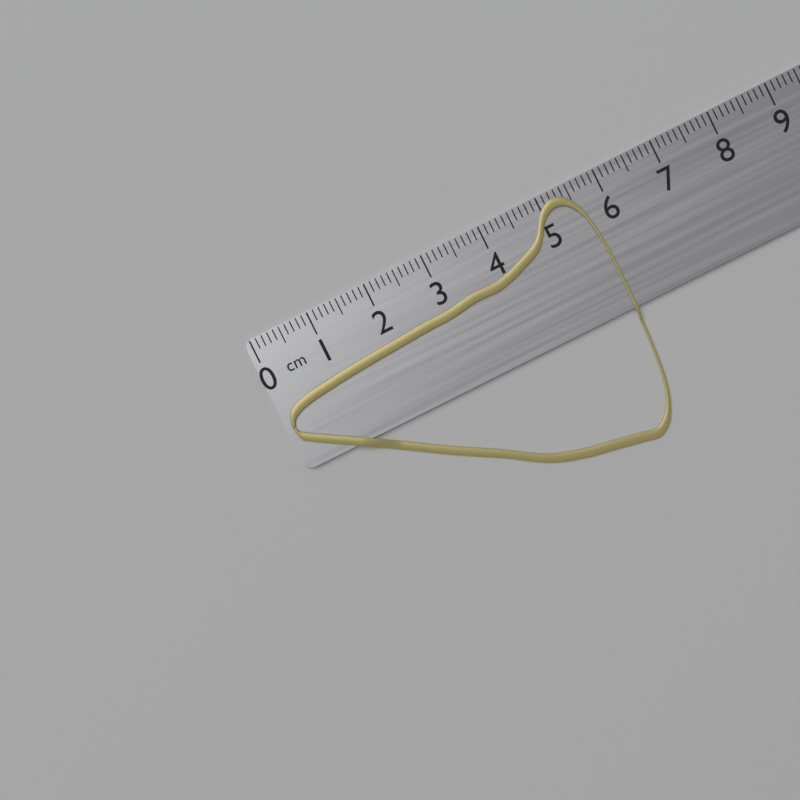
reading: 5.7 cm
